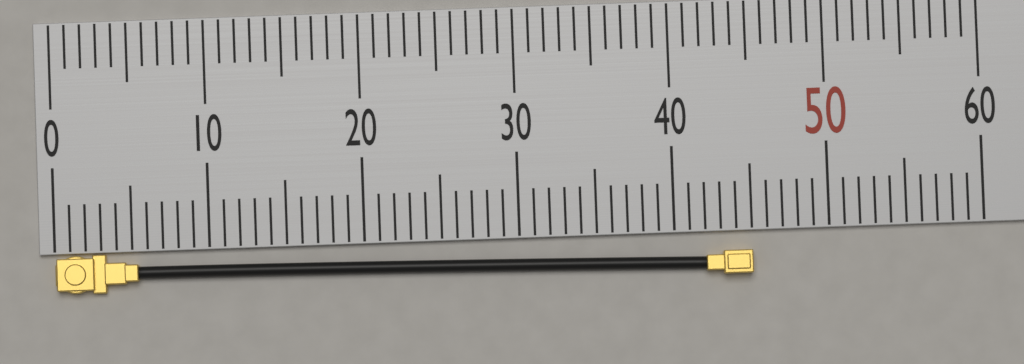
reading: 45 (no unit)
